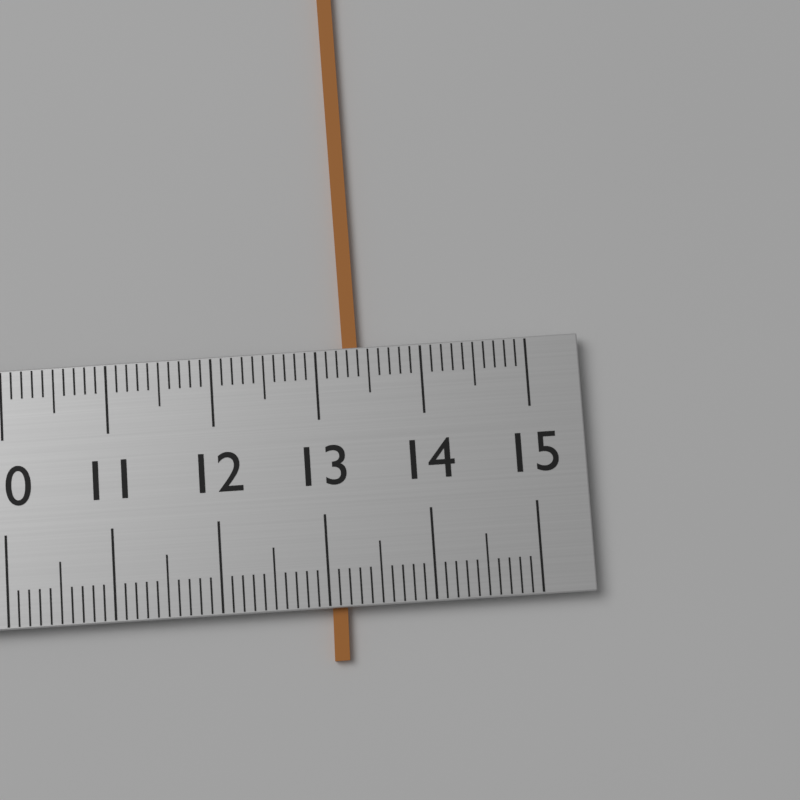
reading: 13.4 (no unit)
